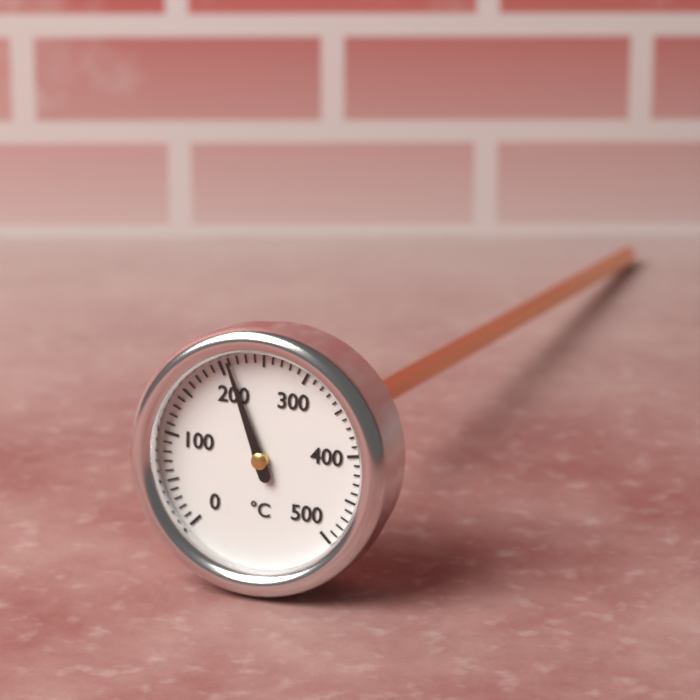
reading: 210 °C
